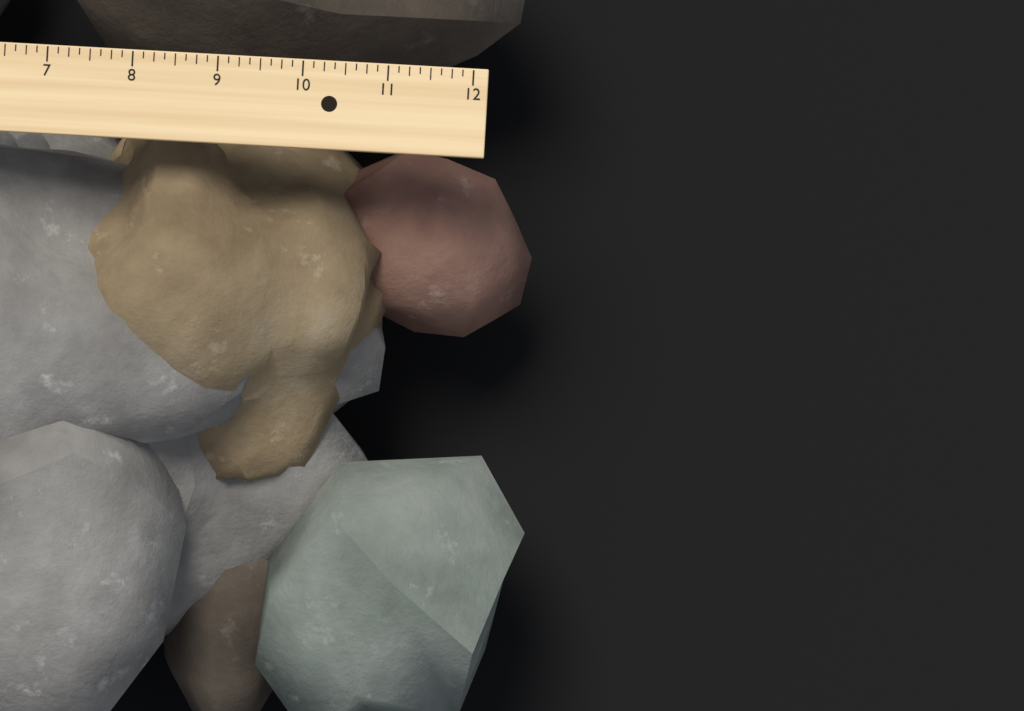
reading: 11.125 in
